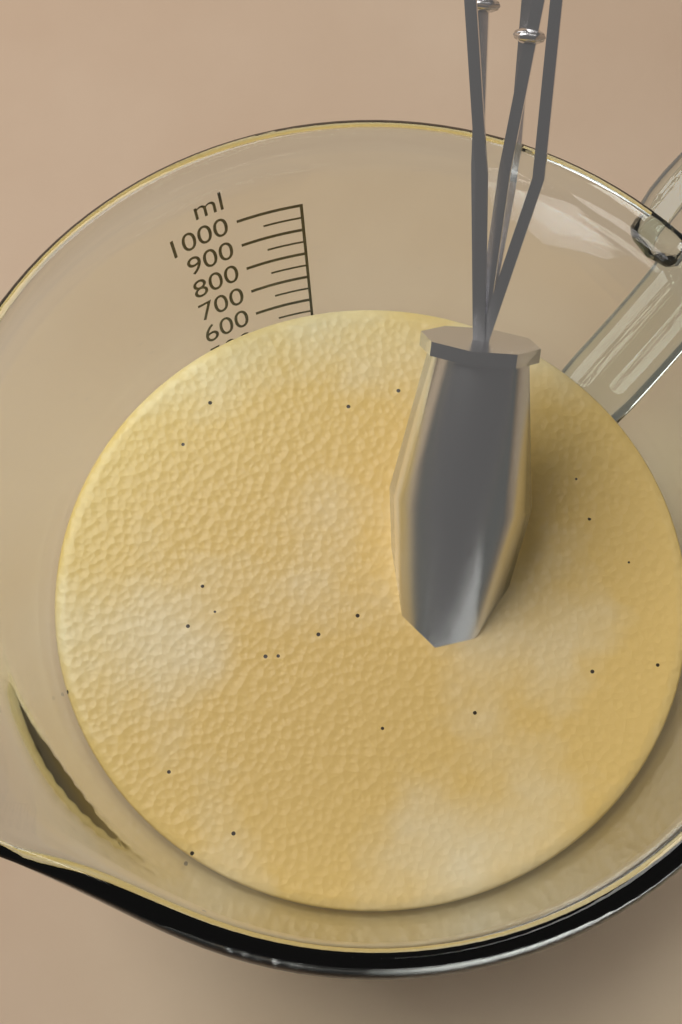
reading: 600 ml
